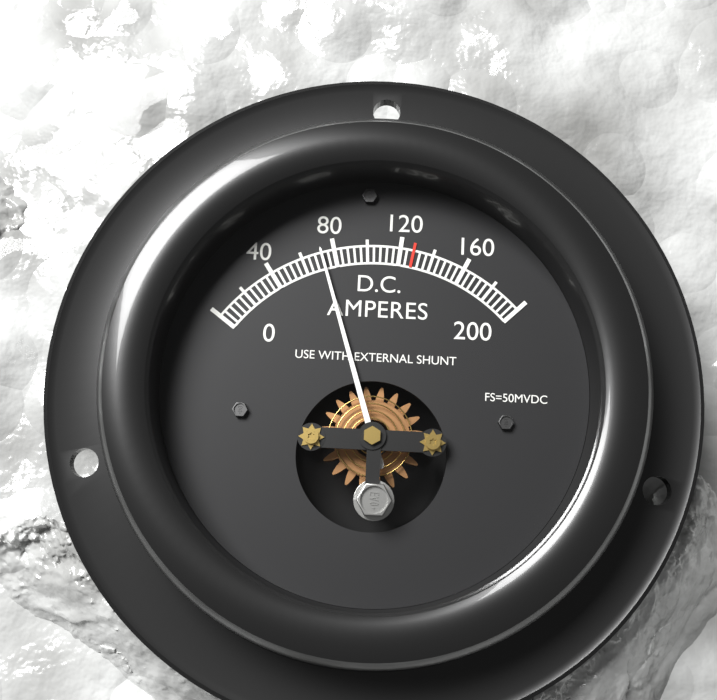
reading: 72 A
